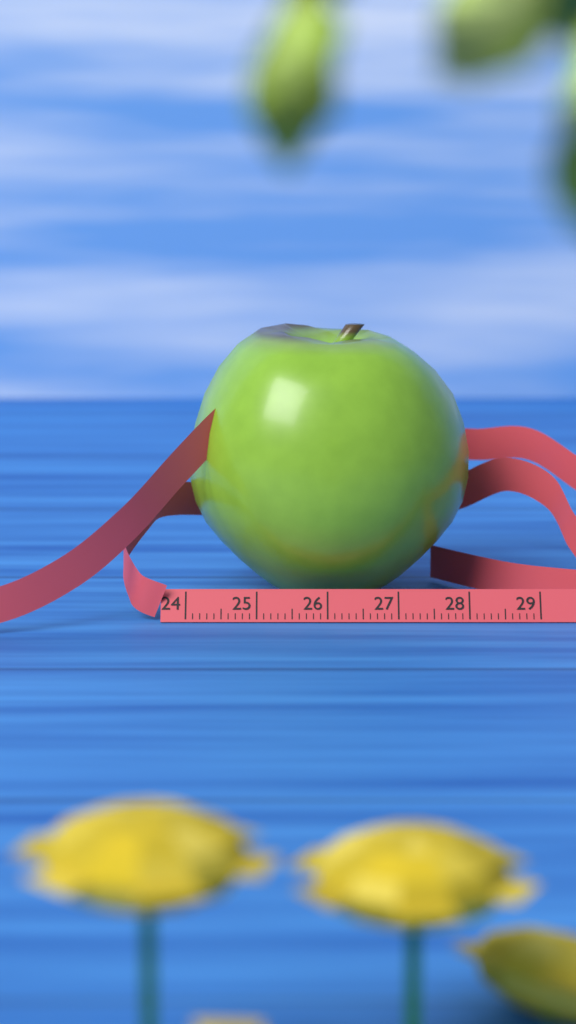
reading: 28.1 cm
